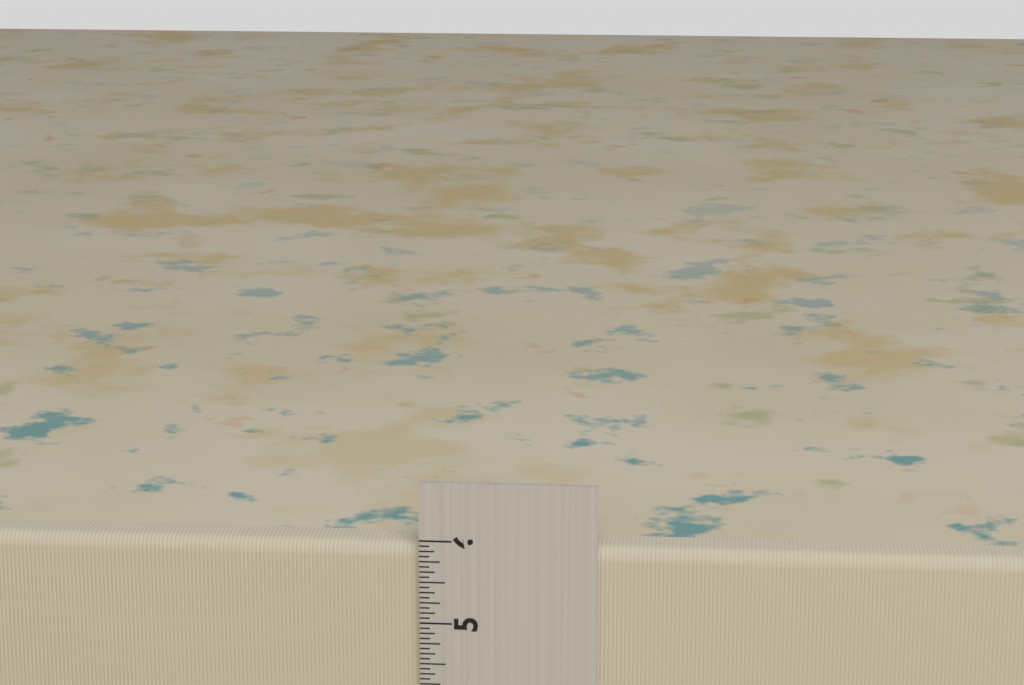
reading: 5.9375 in
